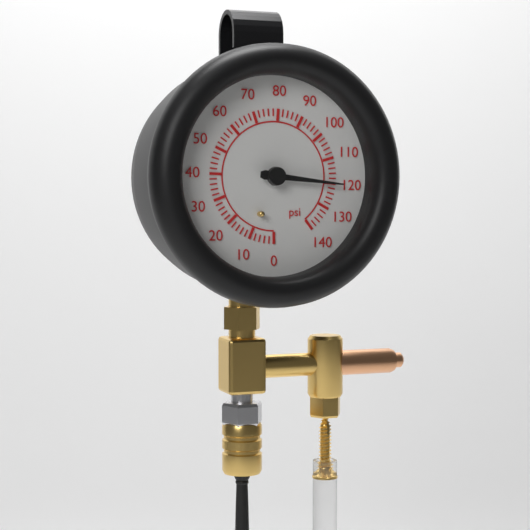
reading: 120 psi
